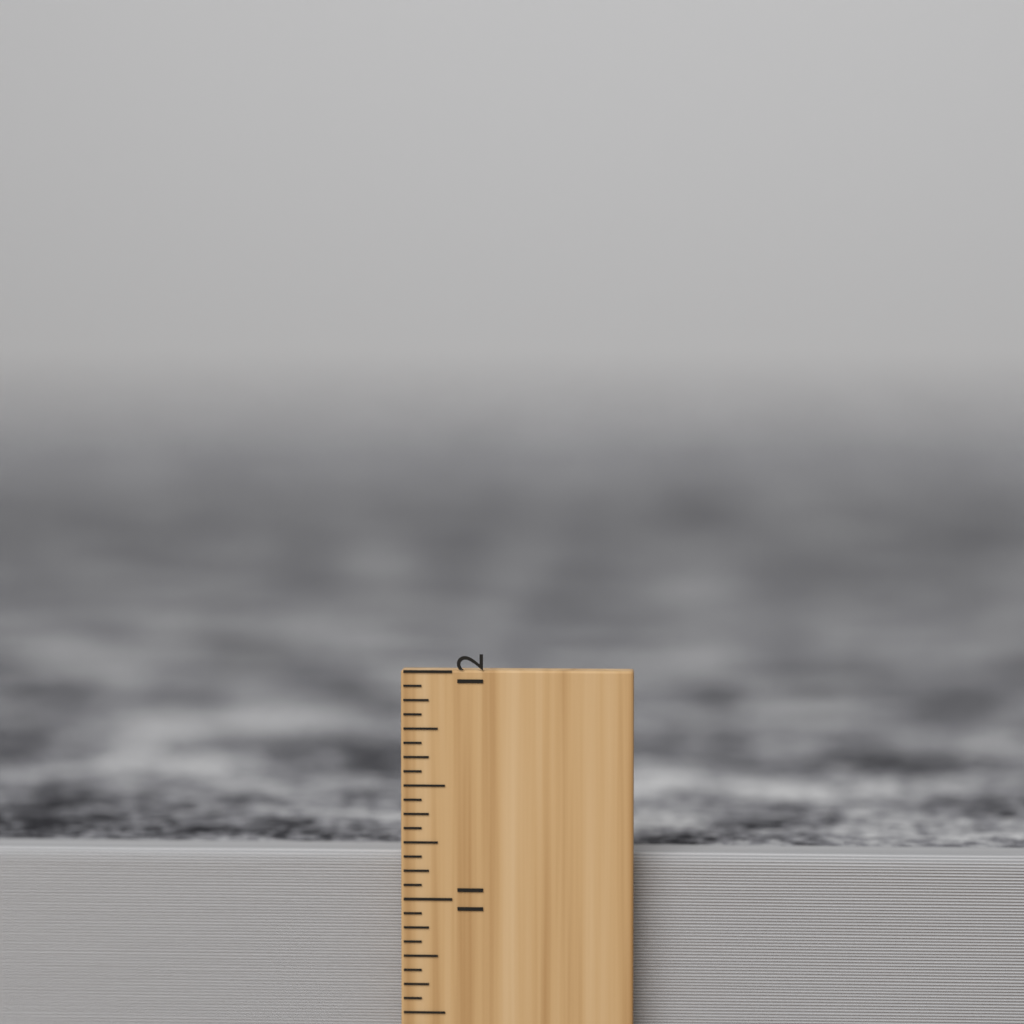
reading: 11.1875 inch
